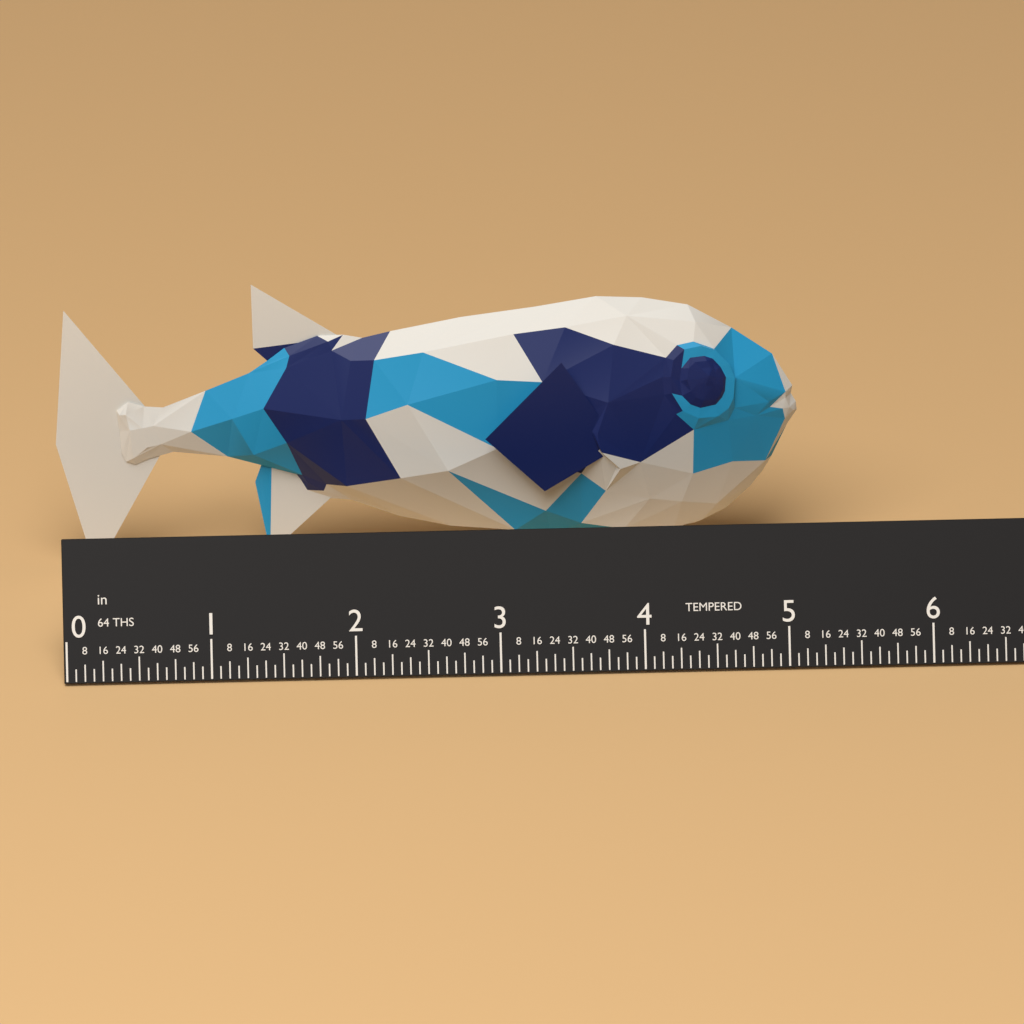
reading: 5.1875 in
